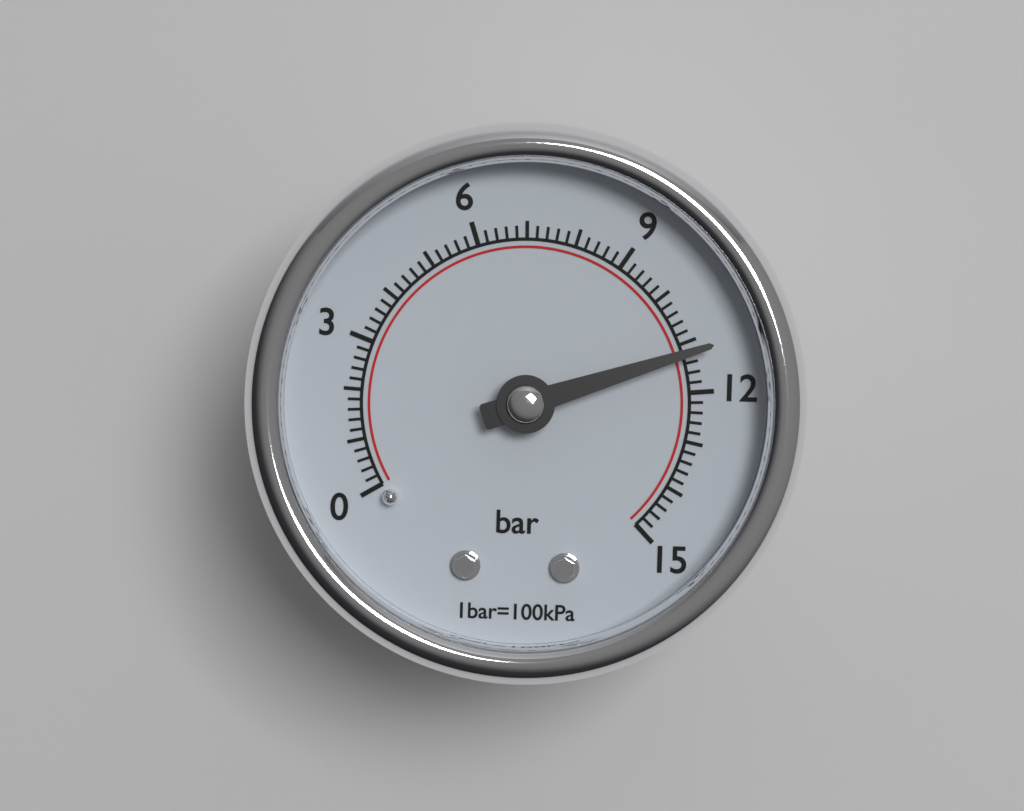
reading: 11.2 bar
